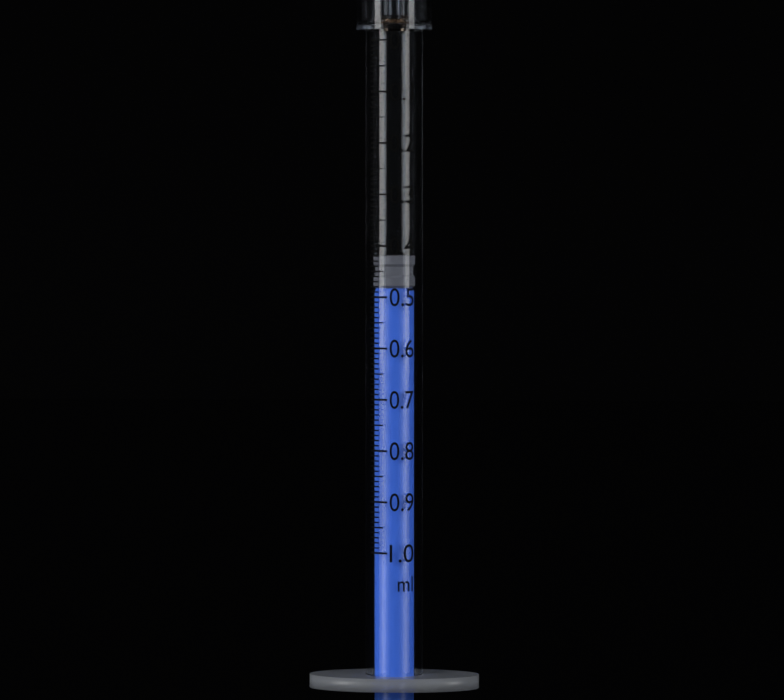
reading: 0.42 ml
